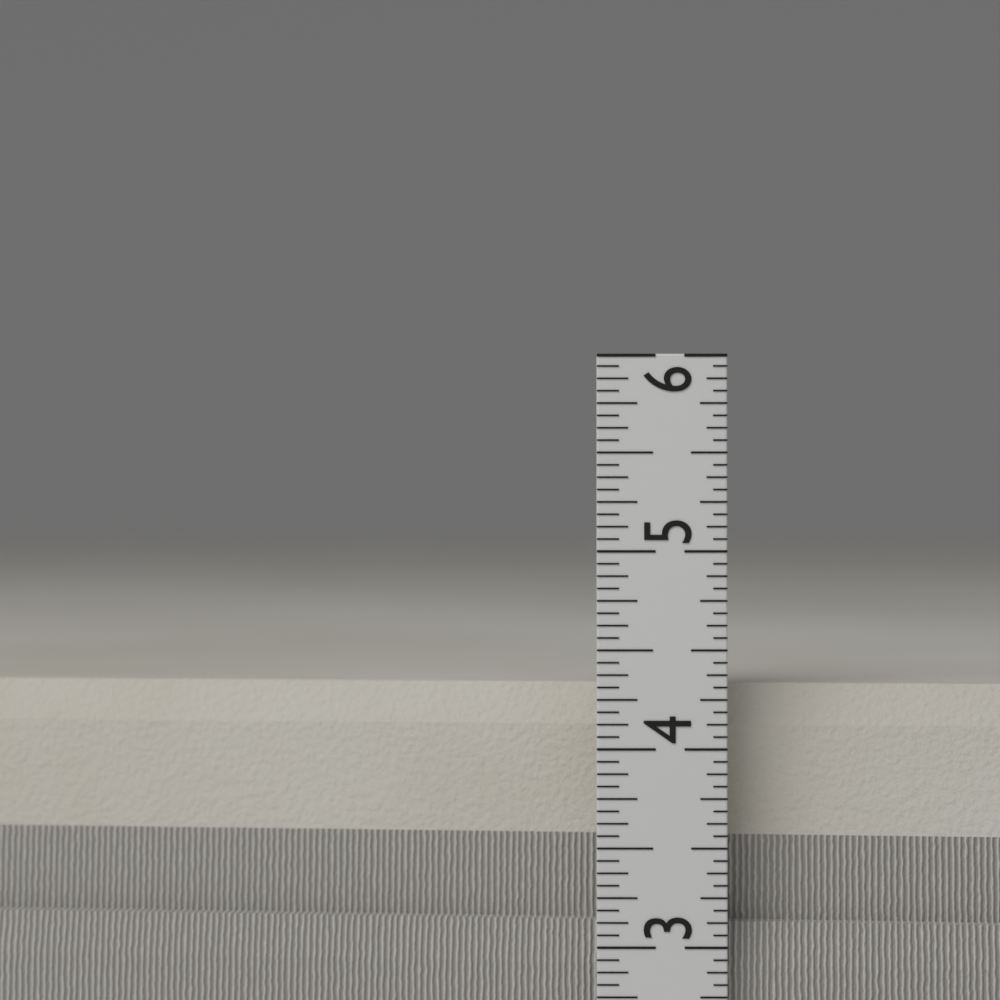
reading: 4.3125 in
